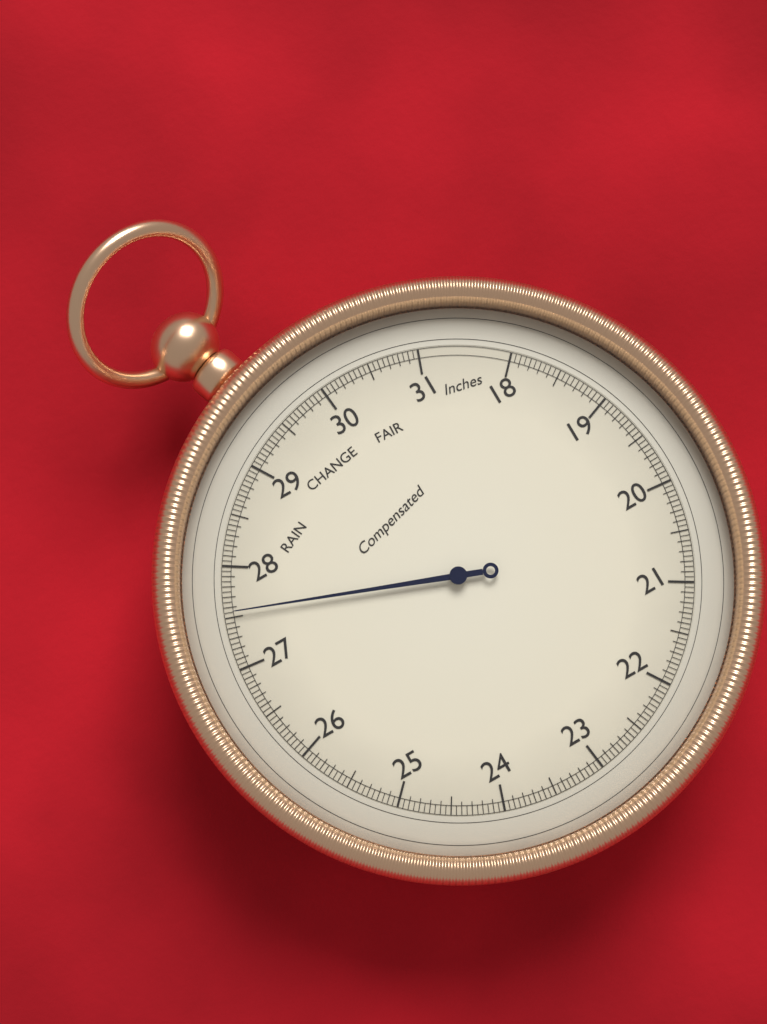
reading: 27.55 inHg
